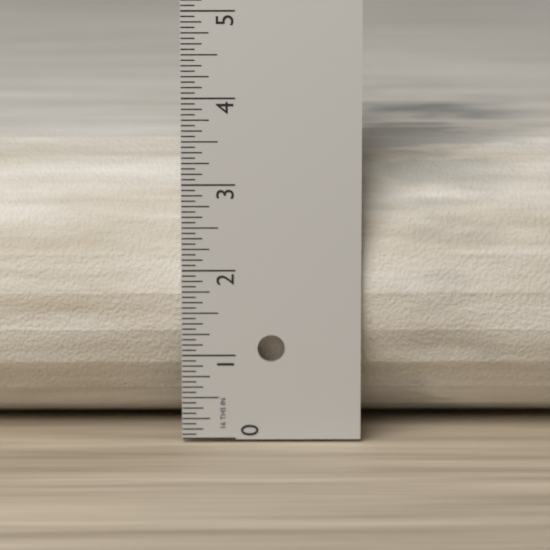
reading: 3.4375 in
